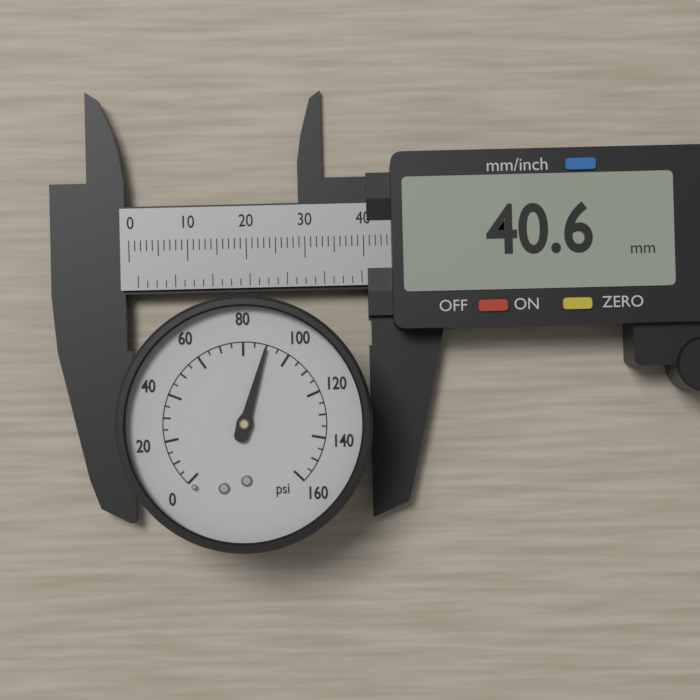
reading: 90 psi
